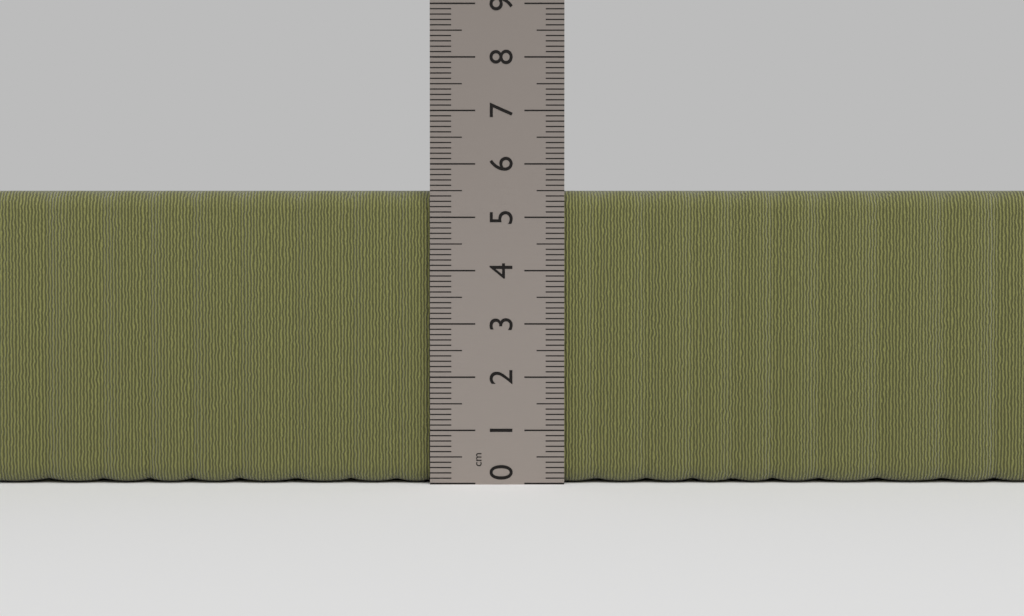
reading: 5.5 cm
